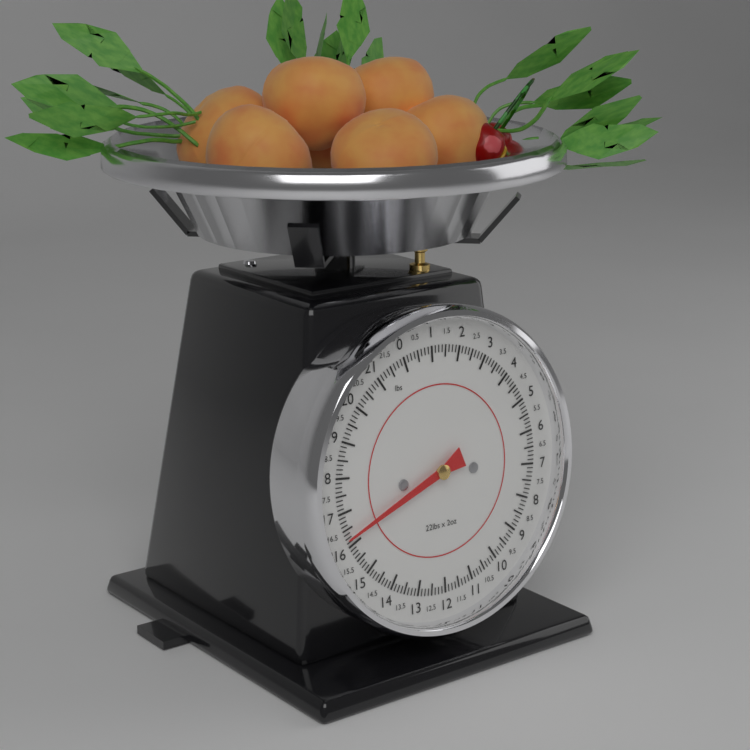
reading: 16.250 lbs
